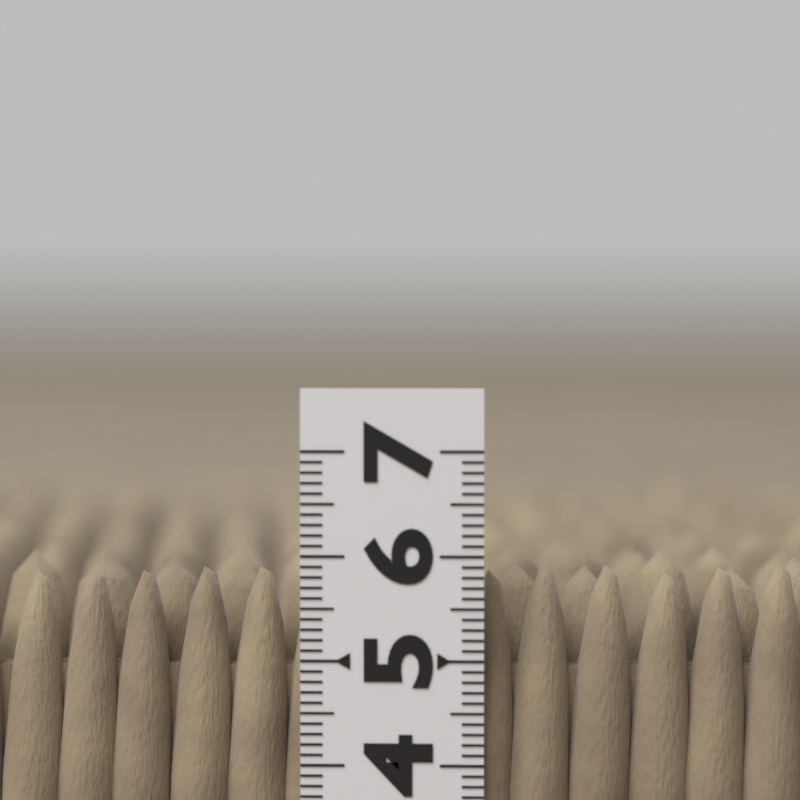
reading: 6.0 (no unit)
